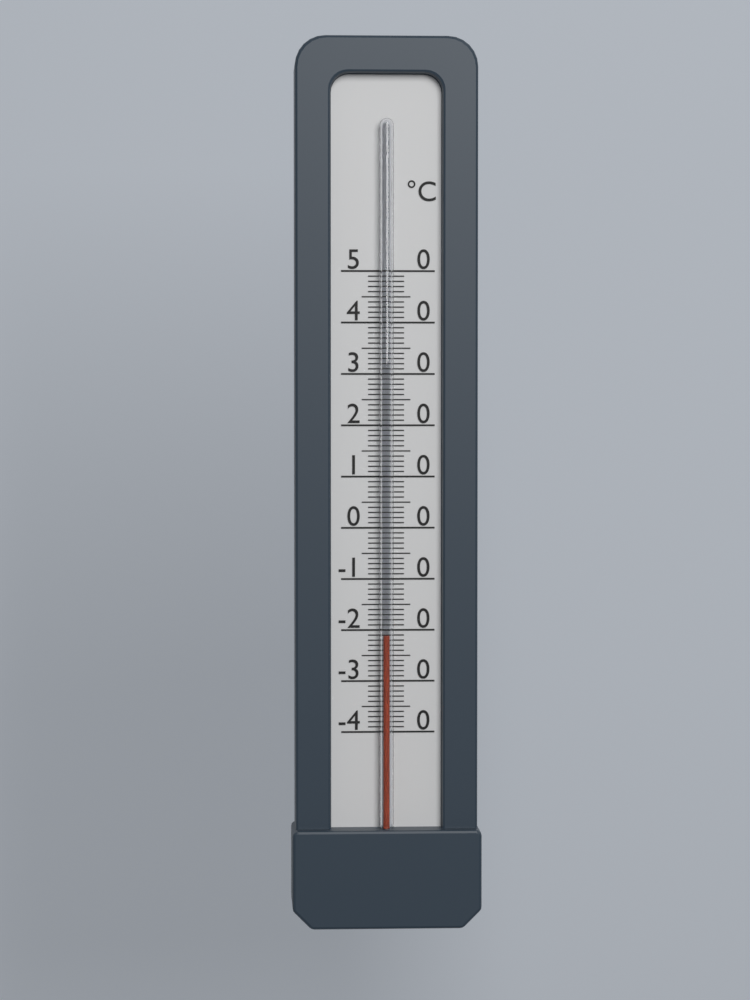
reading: -21 °C
